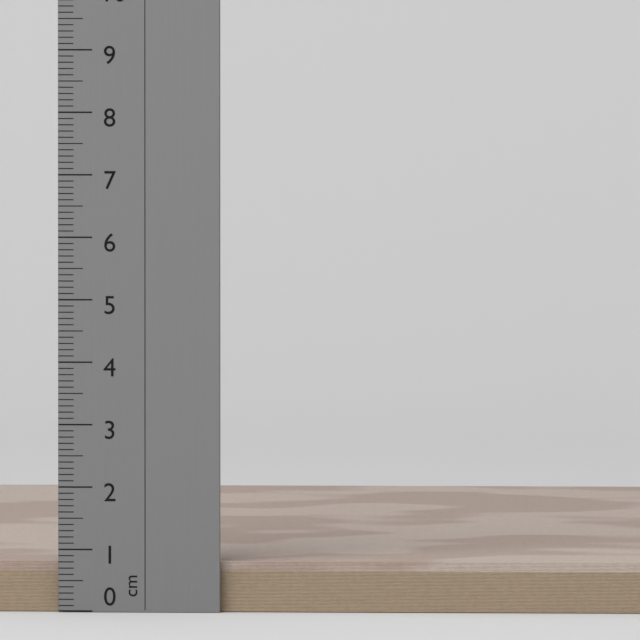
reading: 0.8 cm
